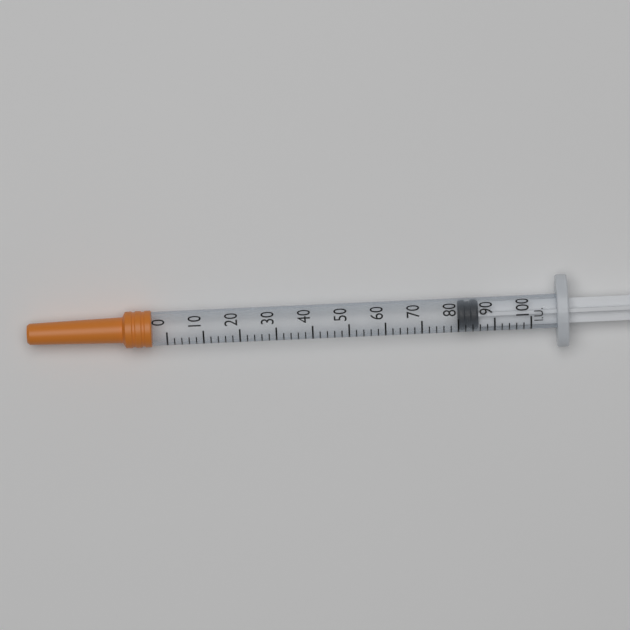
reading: 80 IU
